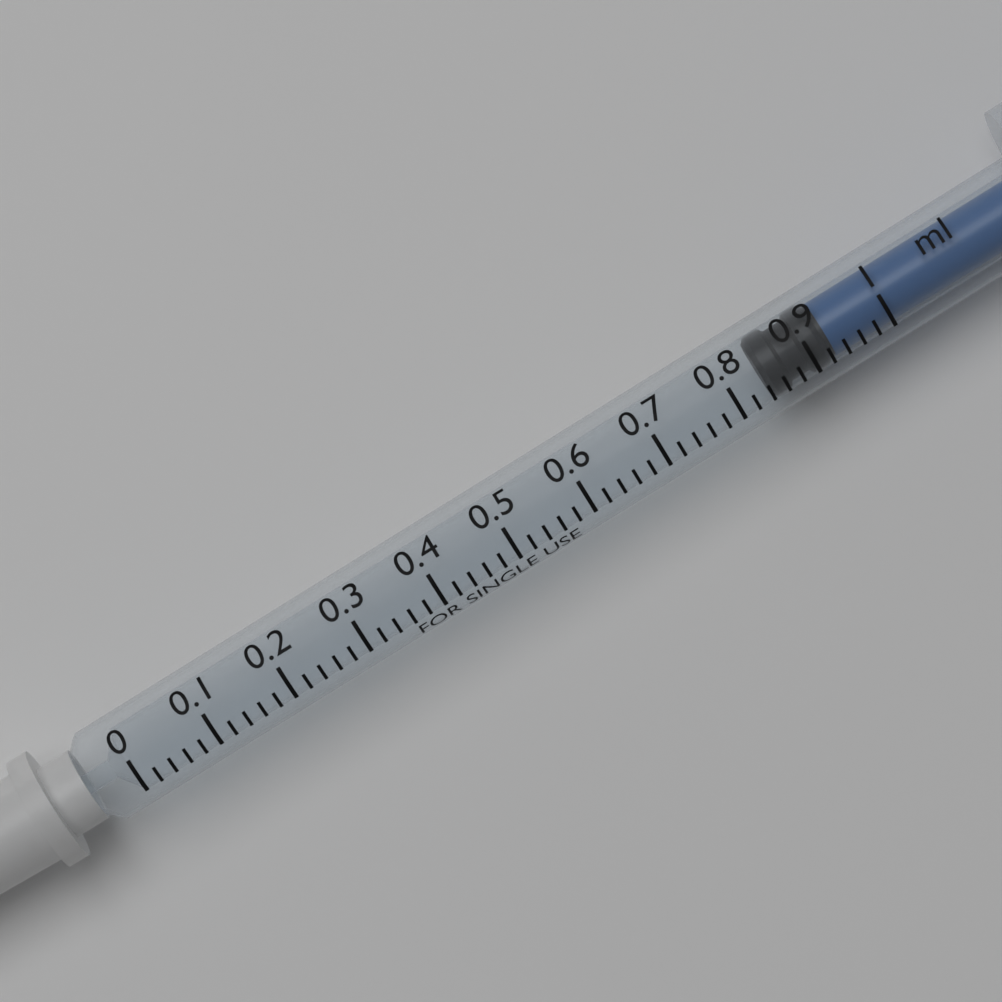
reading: 0.84 ml
